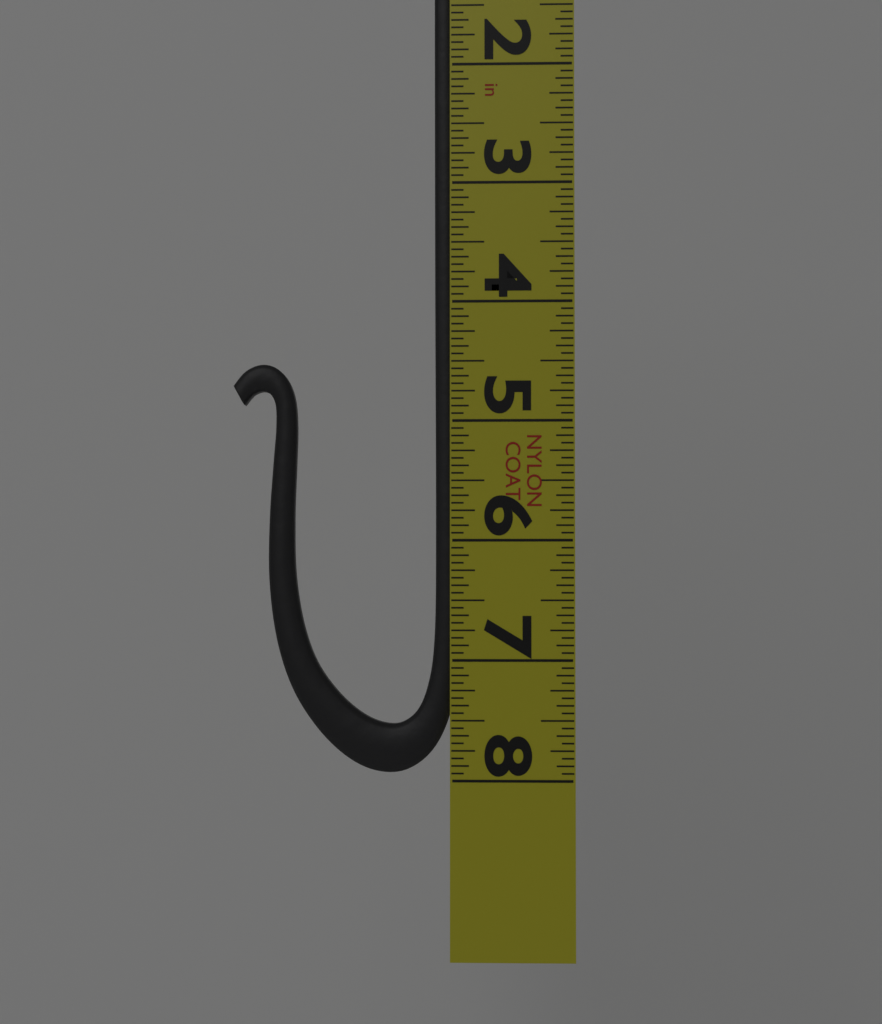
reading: 7.9375 in
